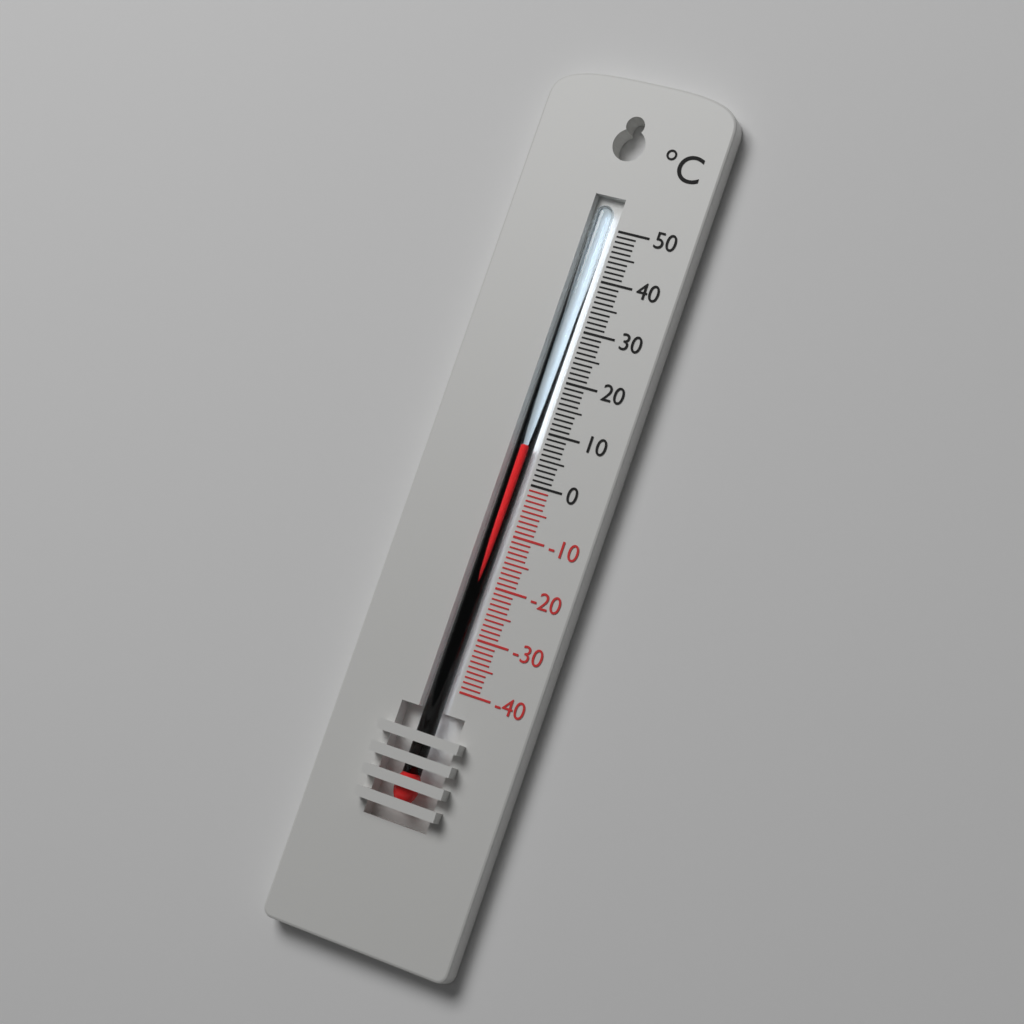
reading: 7 °C
